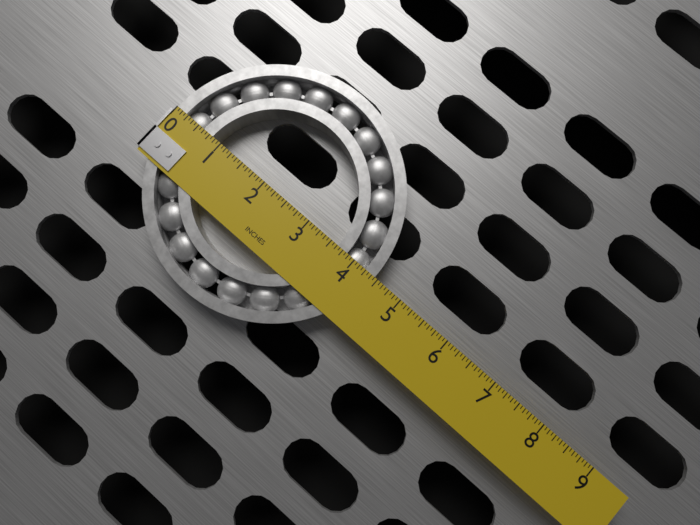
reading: 4.4375 in
